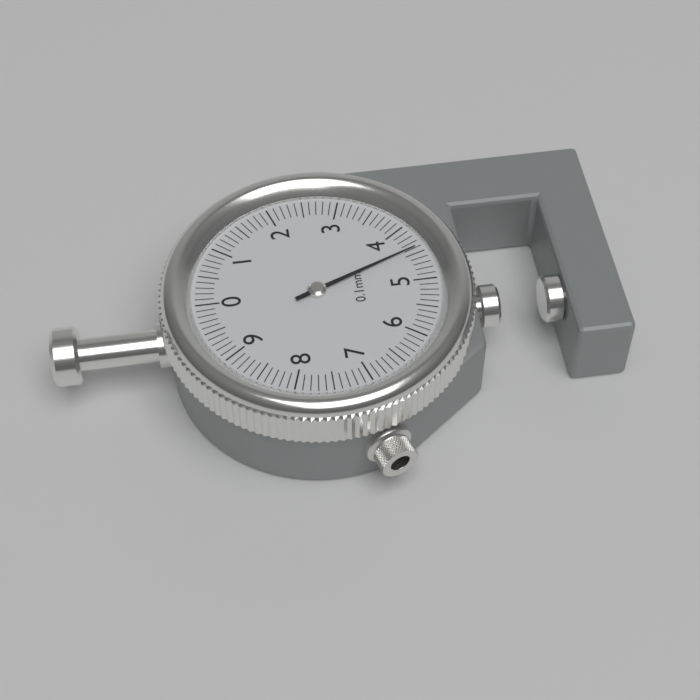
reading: 4.4 mm
